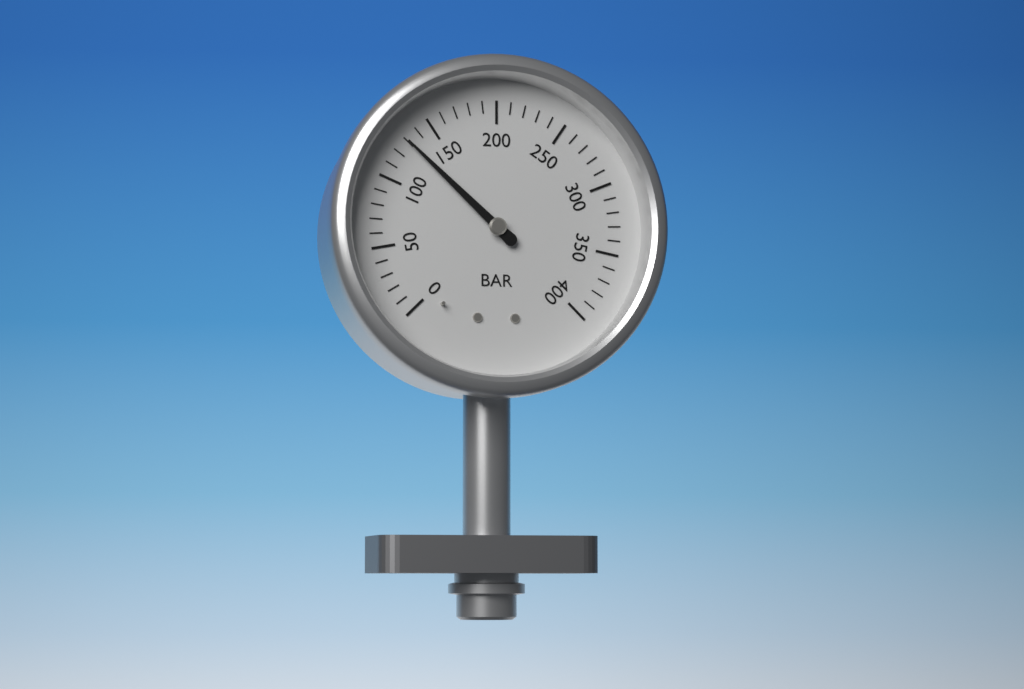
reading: 130 bar
